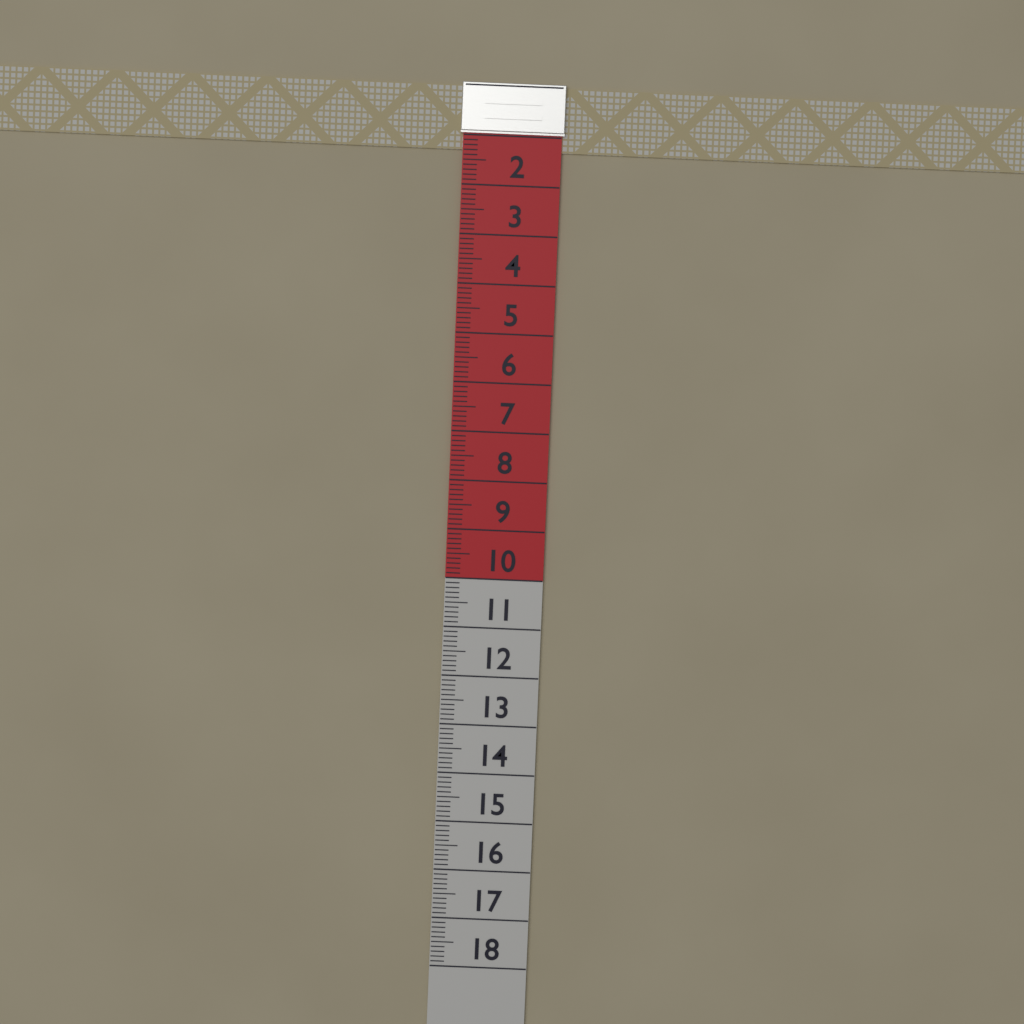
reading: 1.3 (no unit)
